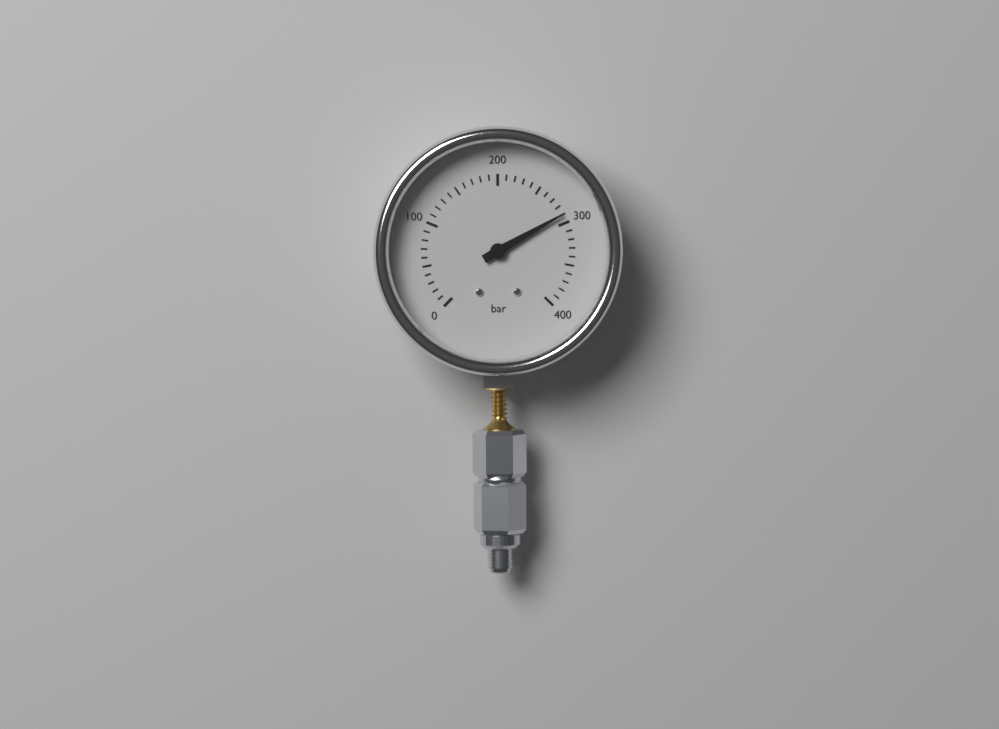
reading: 290 bar
